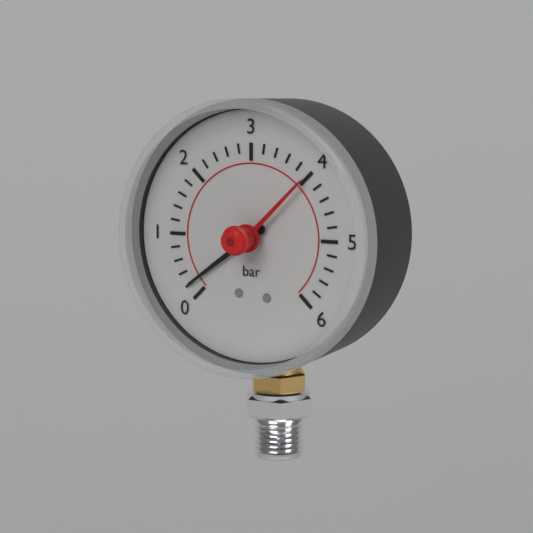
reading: 0.2 bar
